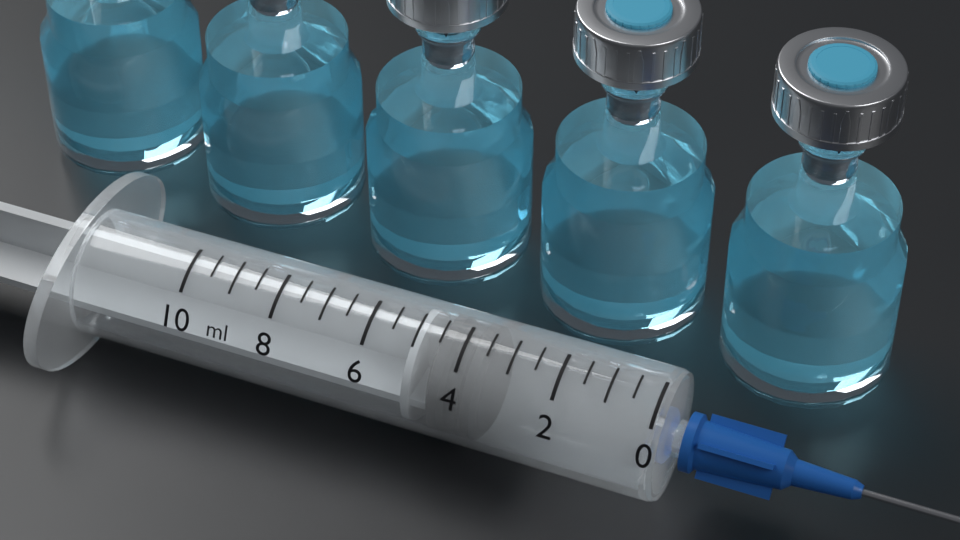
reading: 3.5 ml
